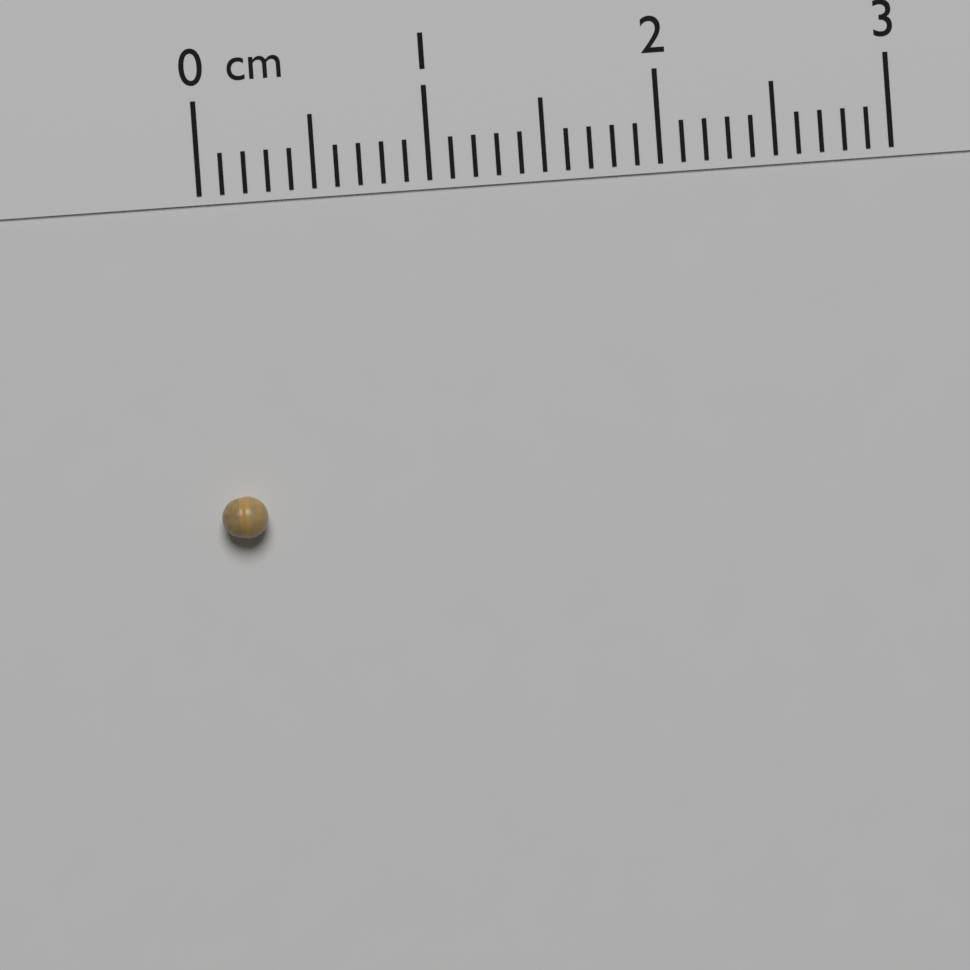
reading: 0.2 cm
